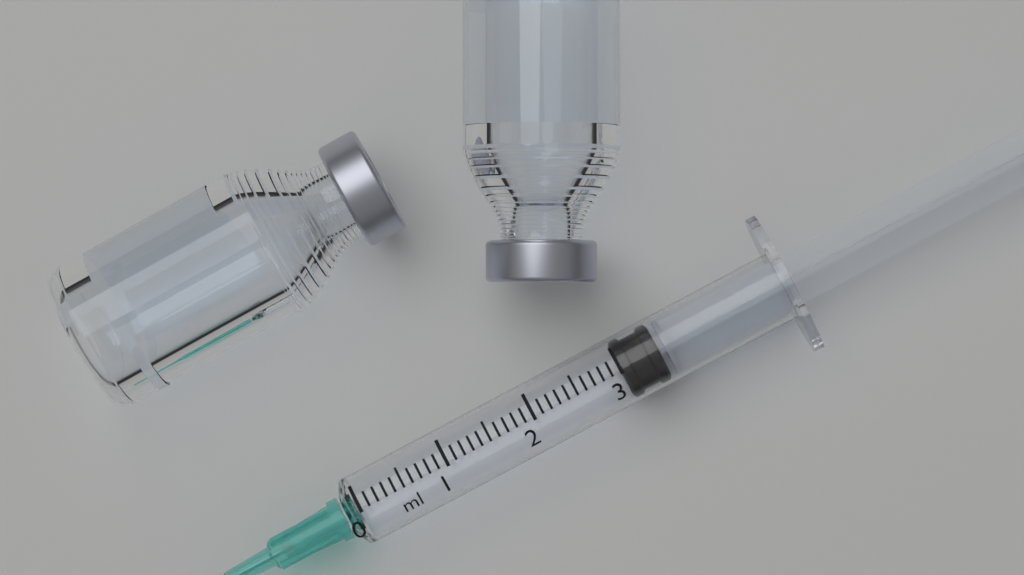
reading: 3.0 ml
